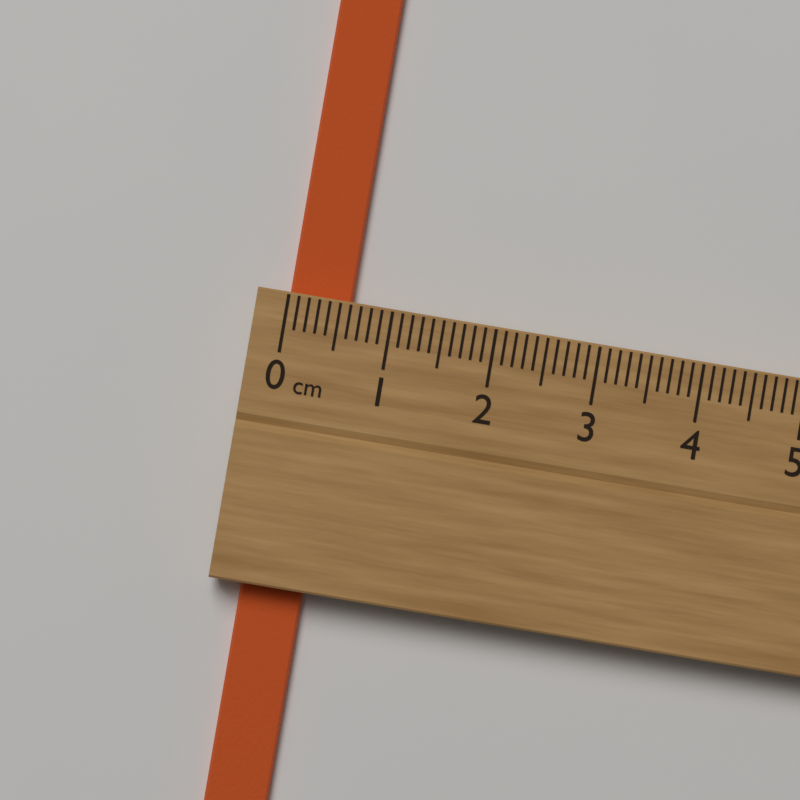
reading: 0.6 cm
